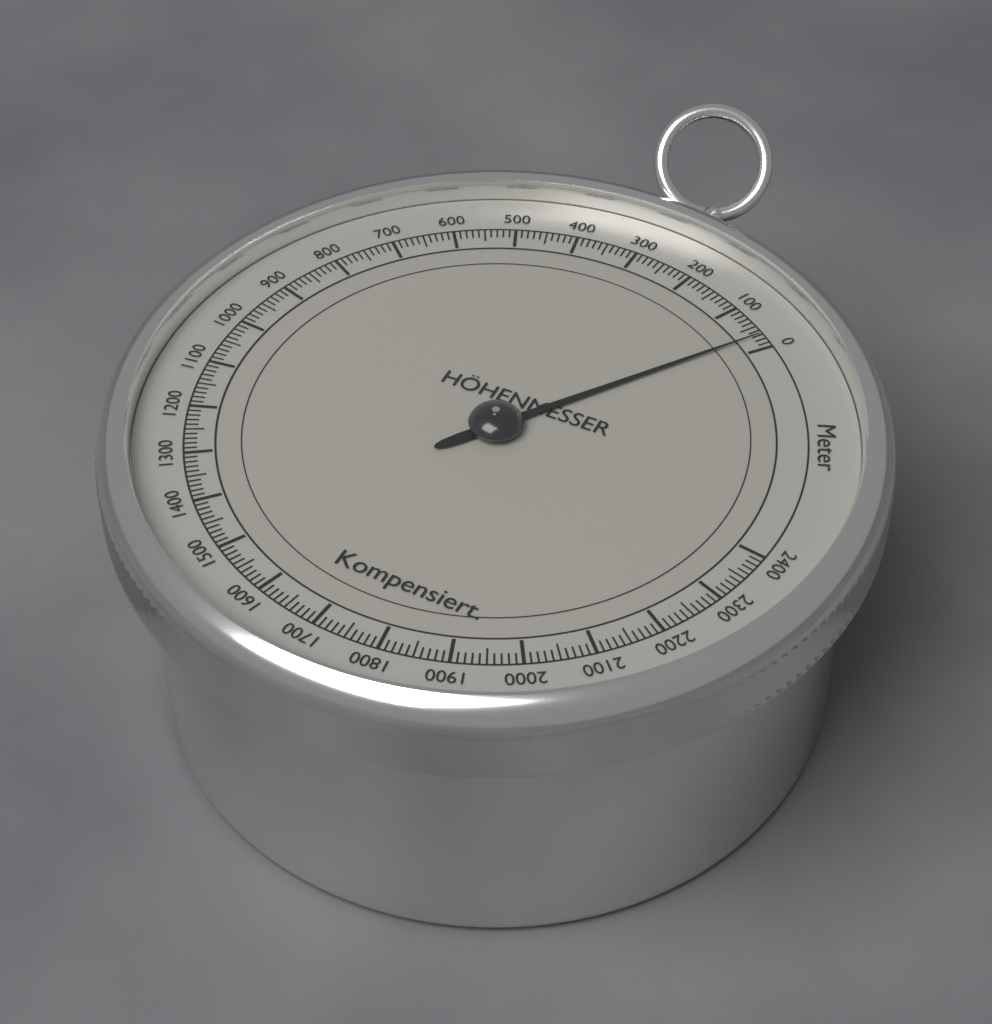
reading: 30 m
